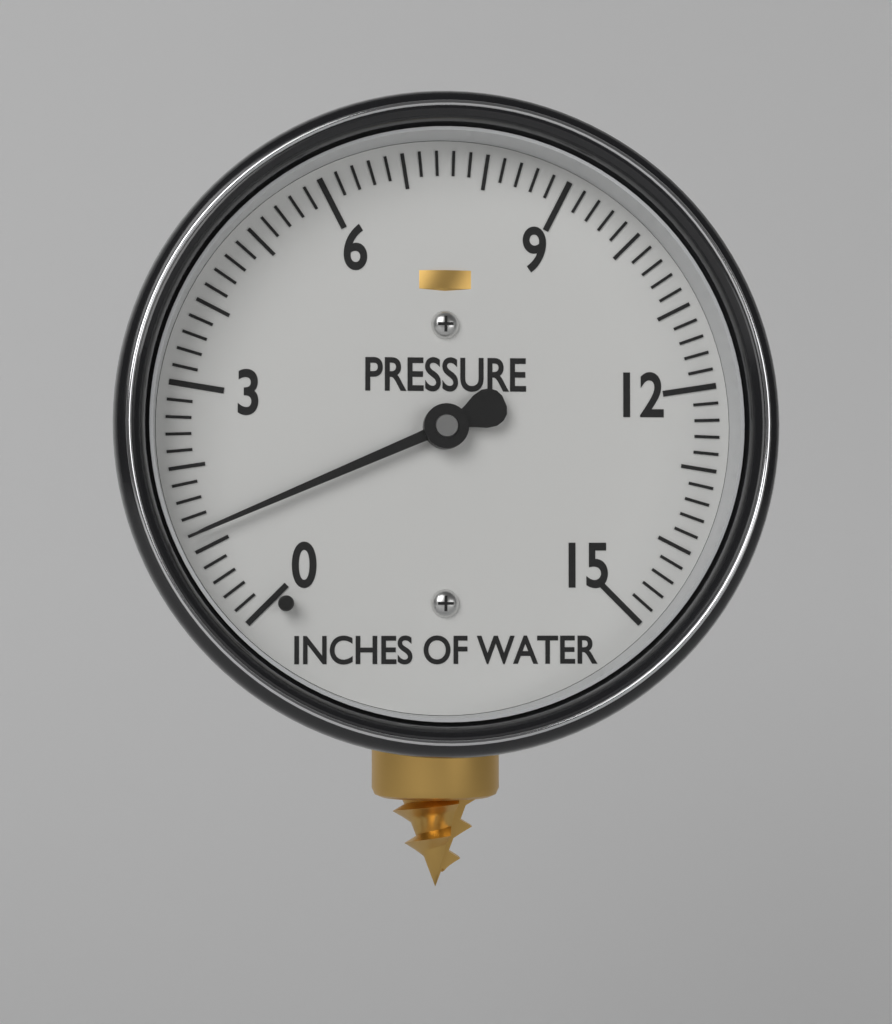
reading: 1.2 inches of water
